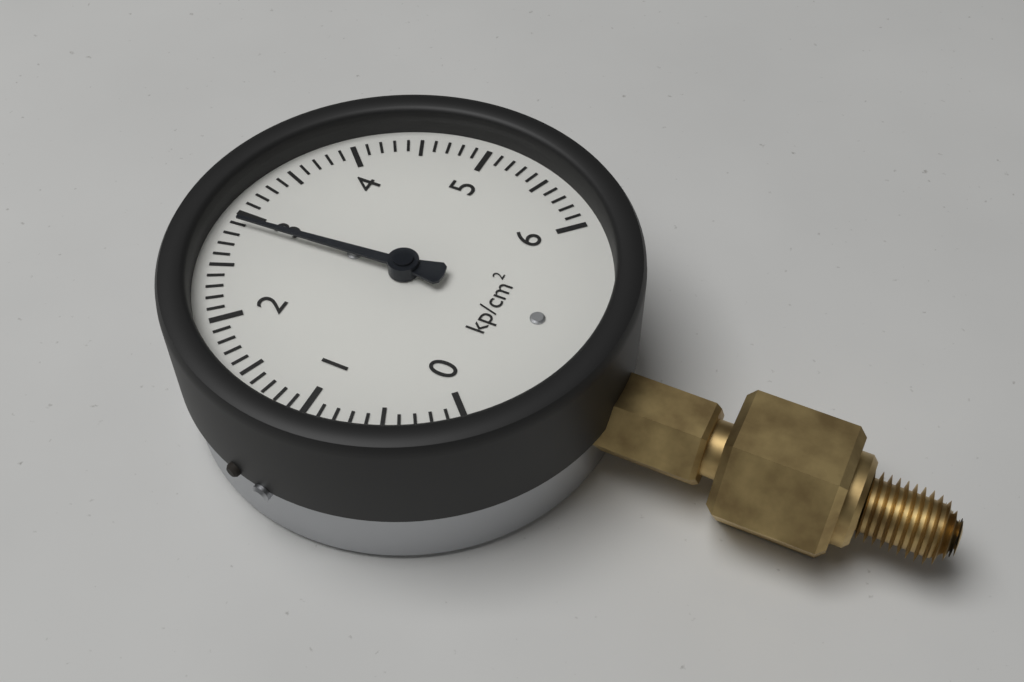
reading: 2.9 kp/cm²
